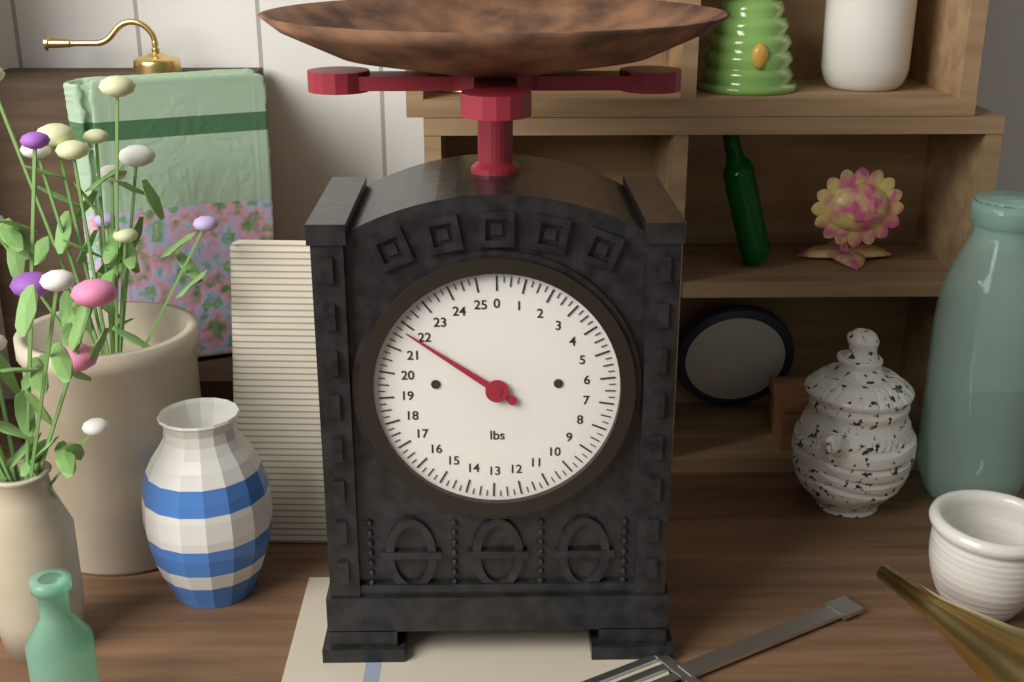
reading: 21.75 lbs
